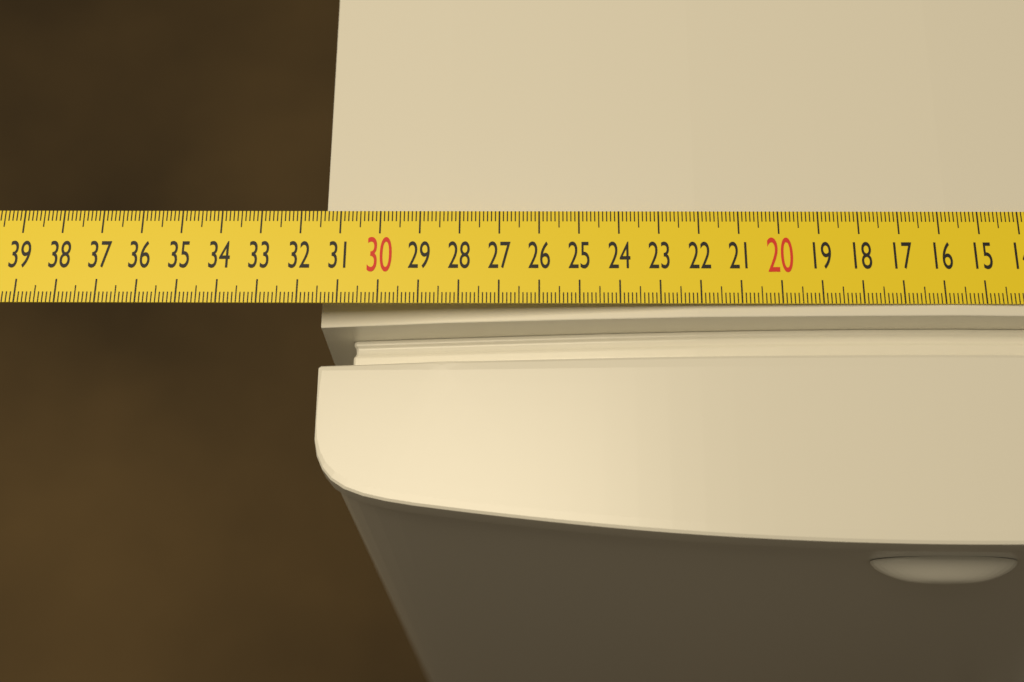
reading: 31.5 cm
